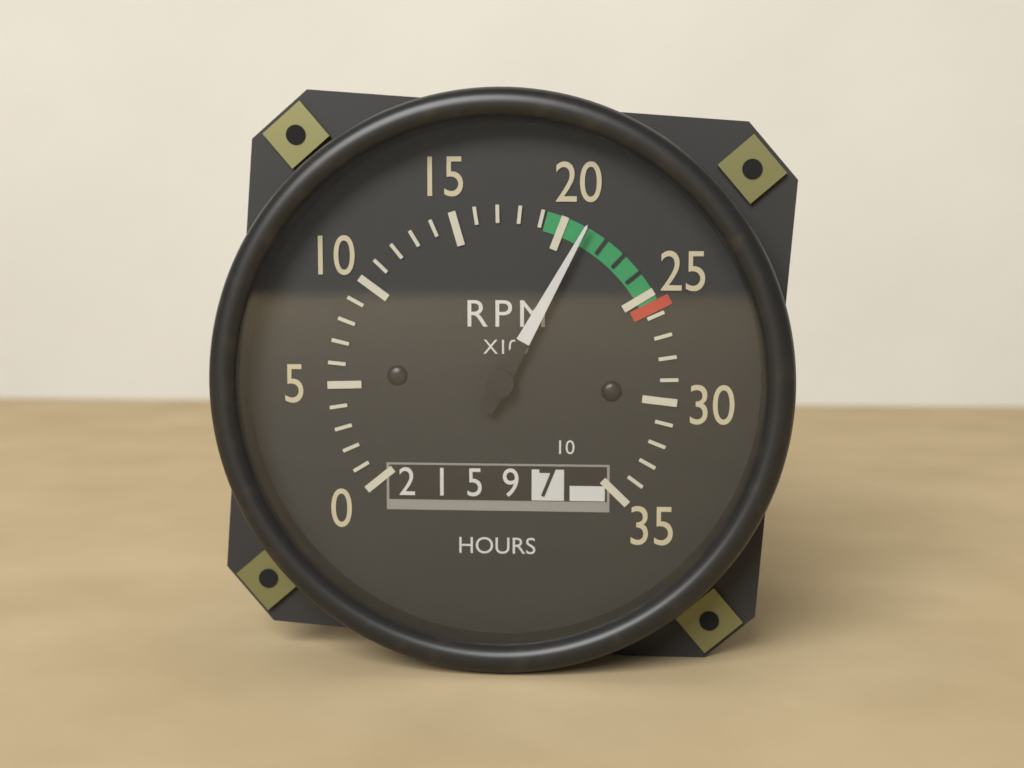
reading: 21 RPM x100
